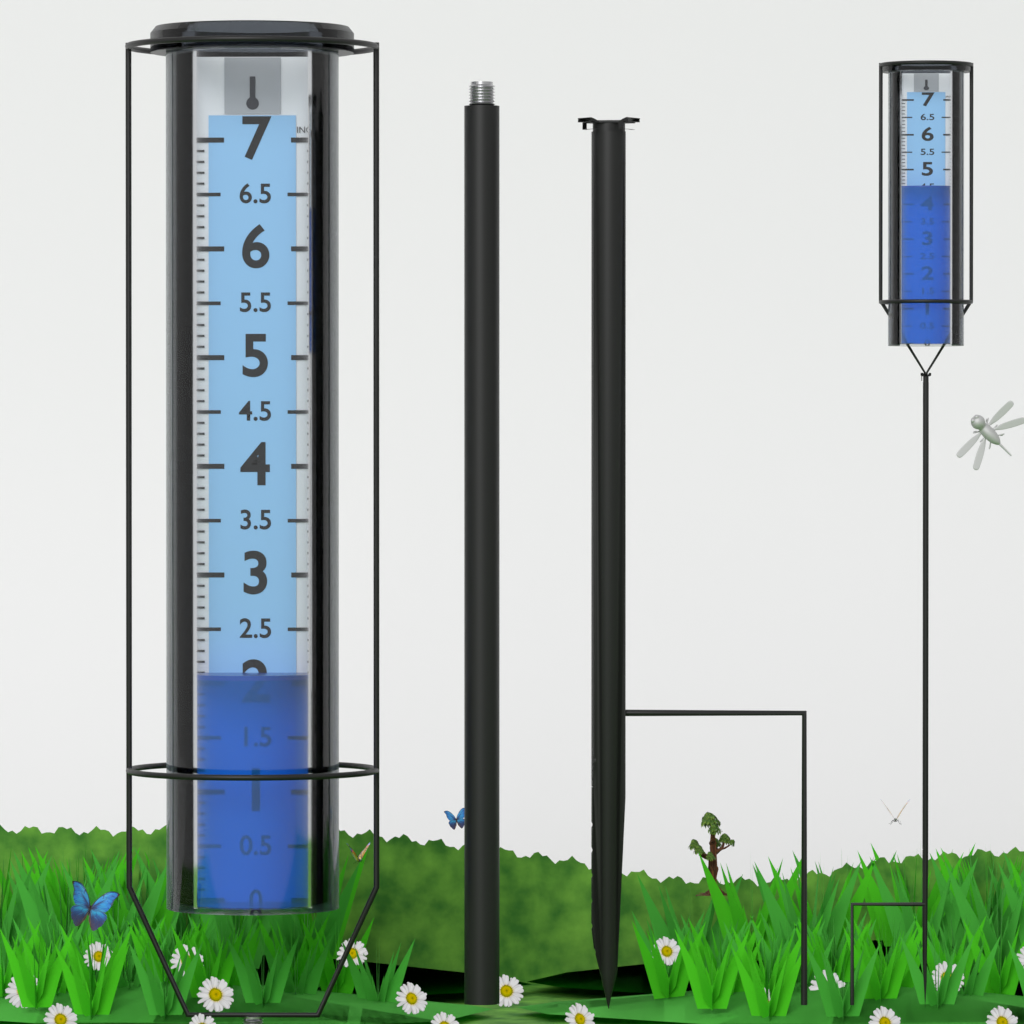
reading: 2.1 in
